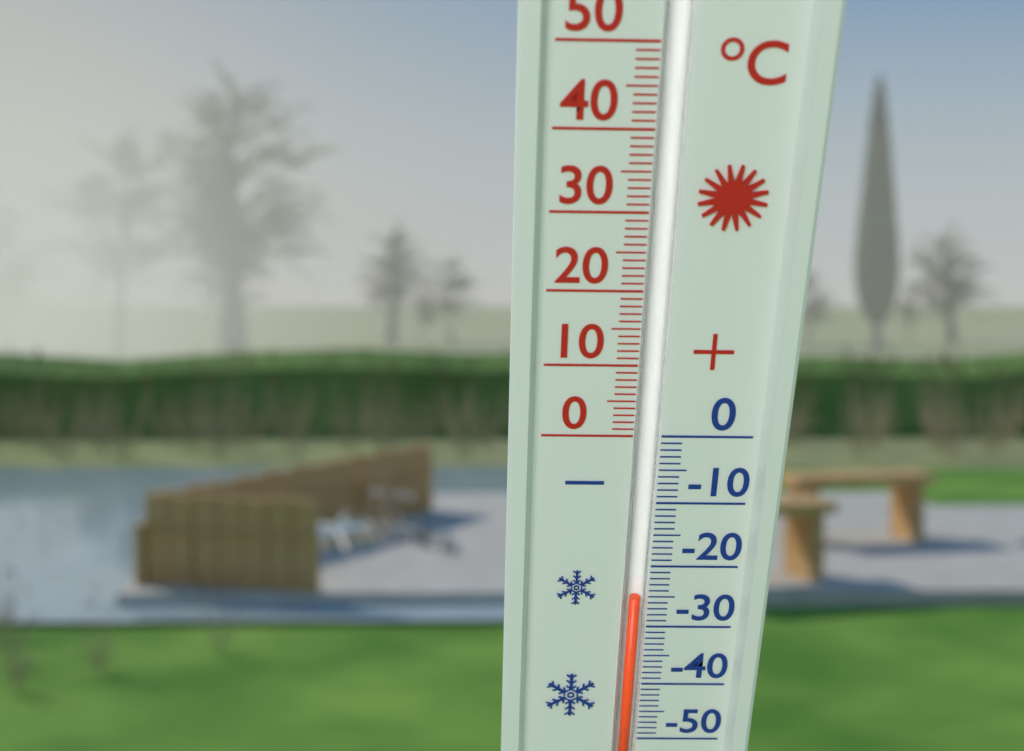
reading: -25 °C
